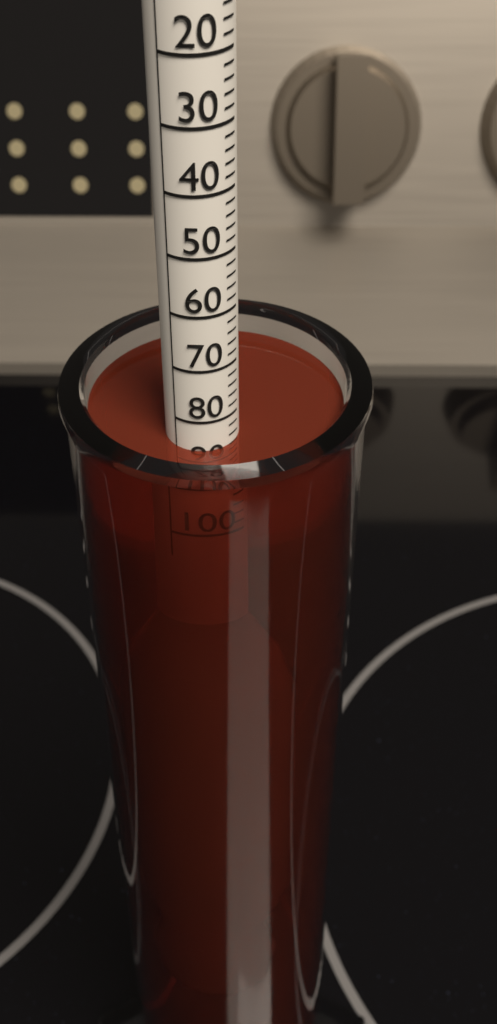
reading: 86 (no unit)
